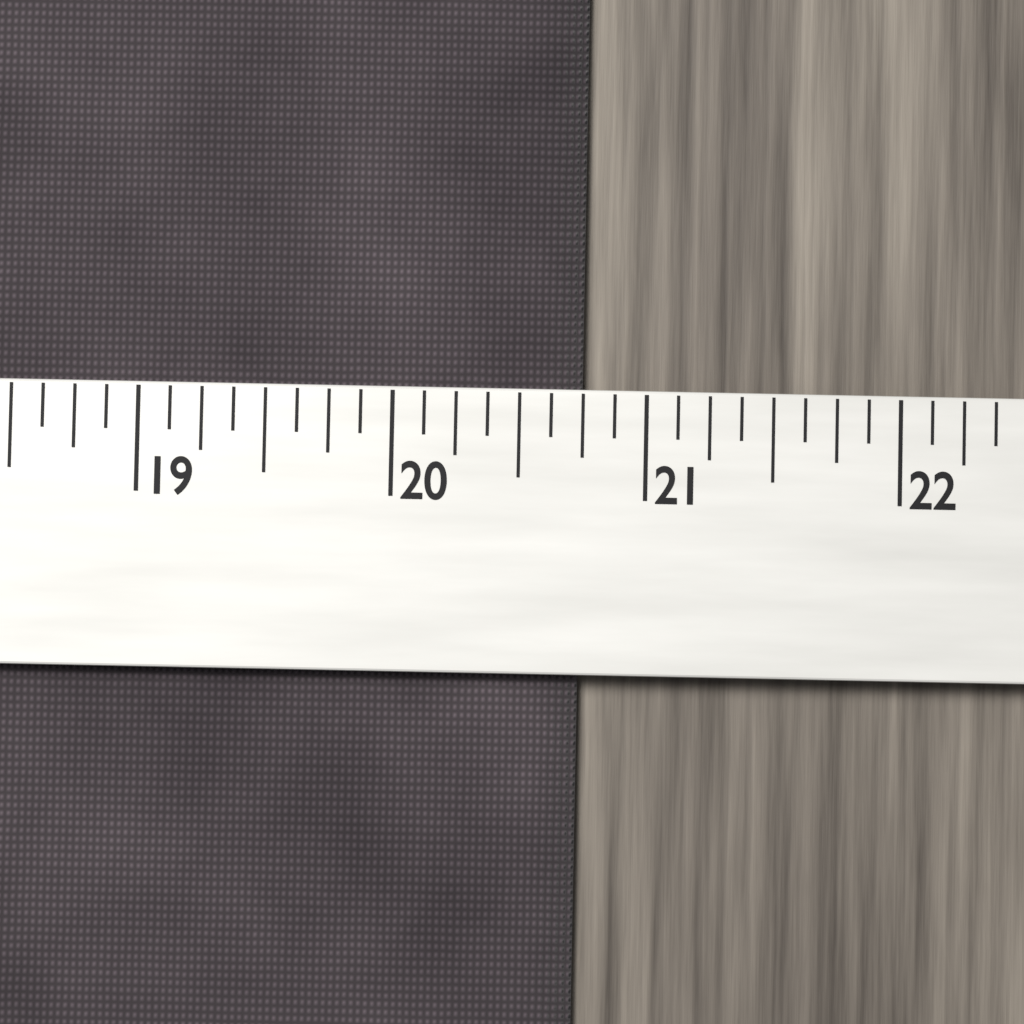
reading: 20.750 (no unit)
